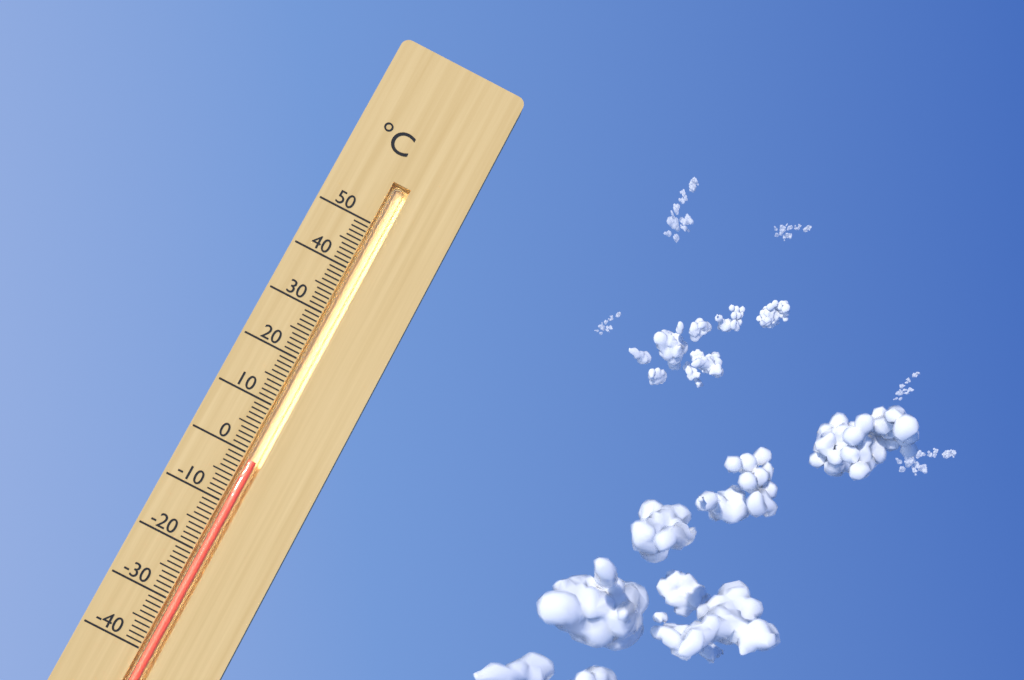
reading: -1 °C
